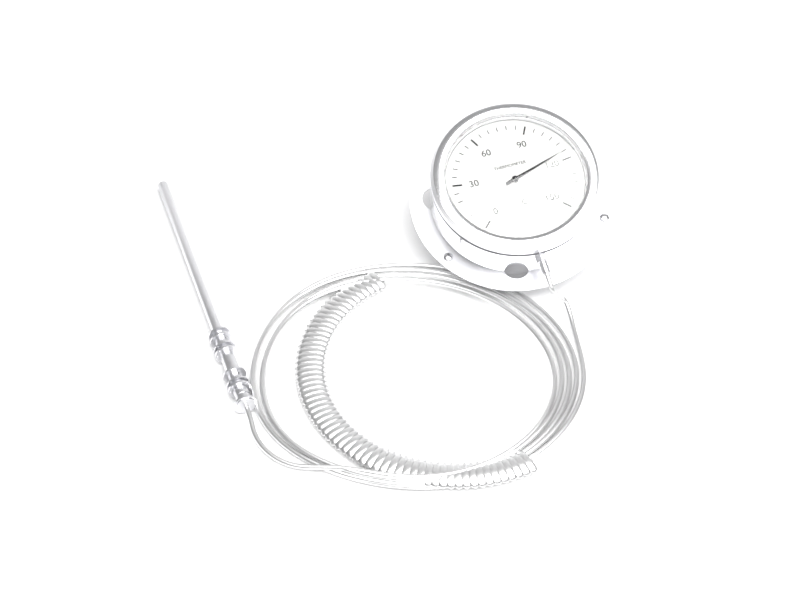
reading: 115 °C
